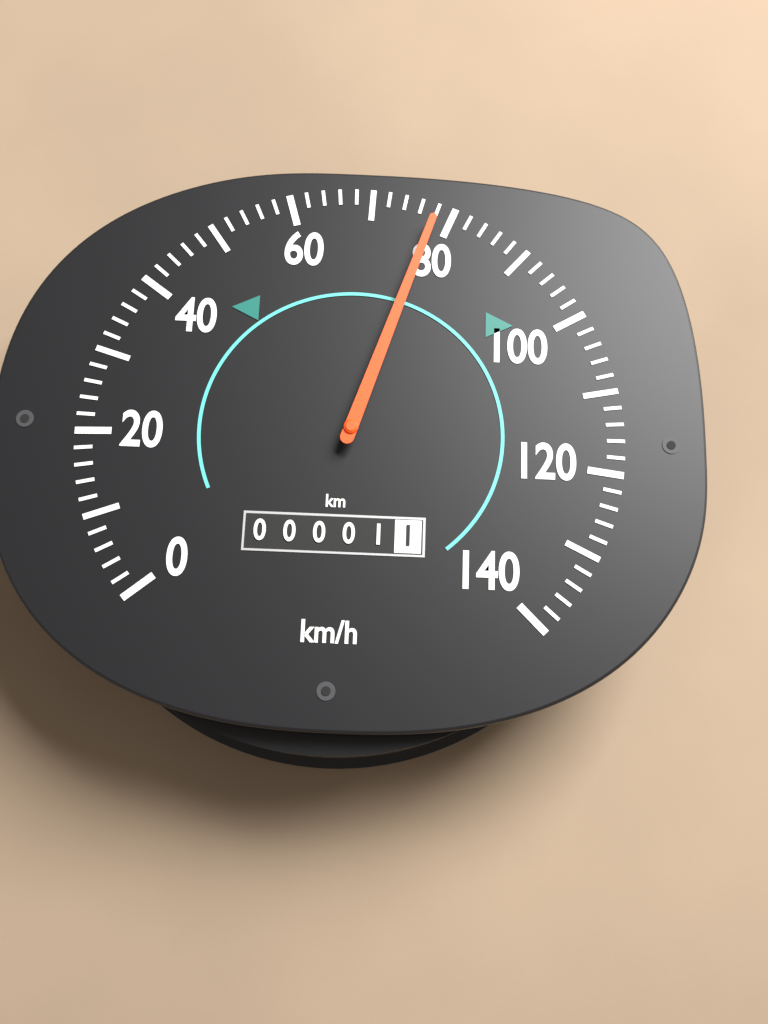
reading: 78 km/h
